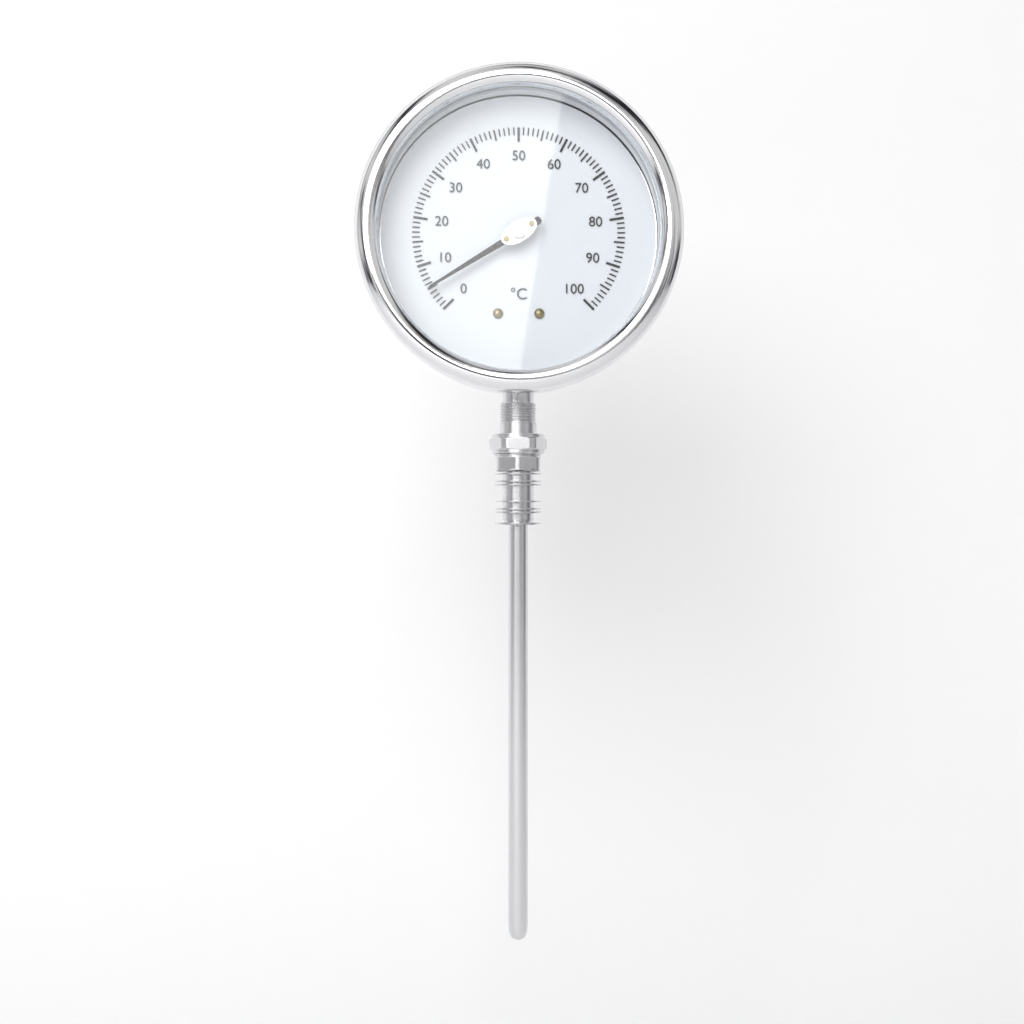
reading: 5 °C
